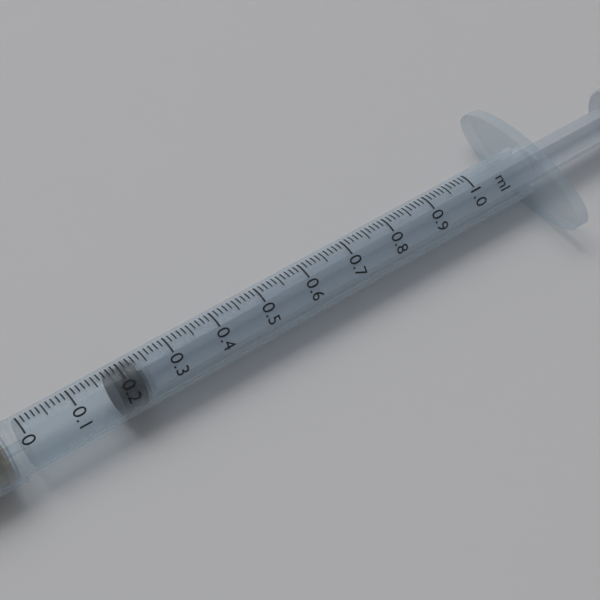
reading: 0.18 ml
